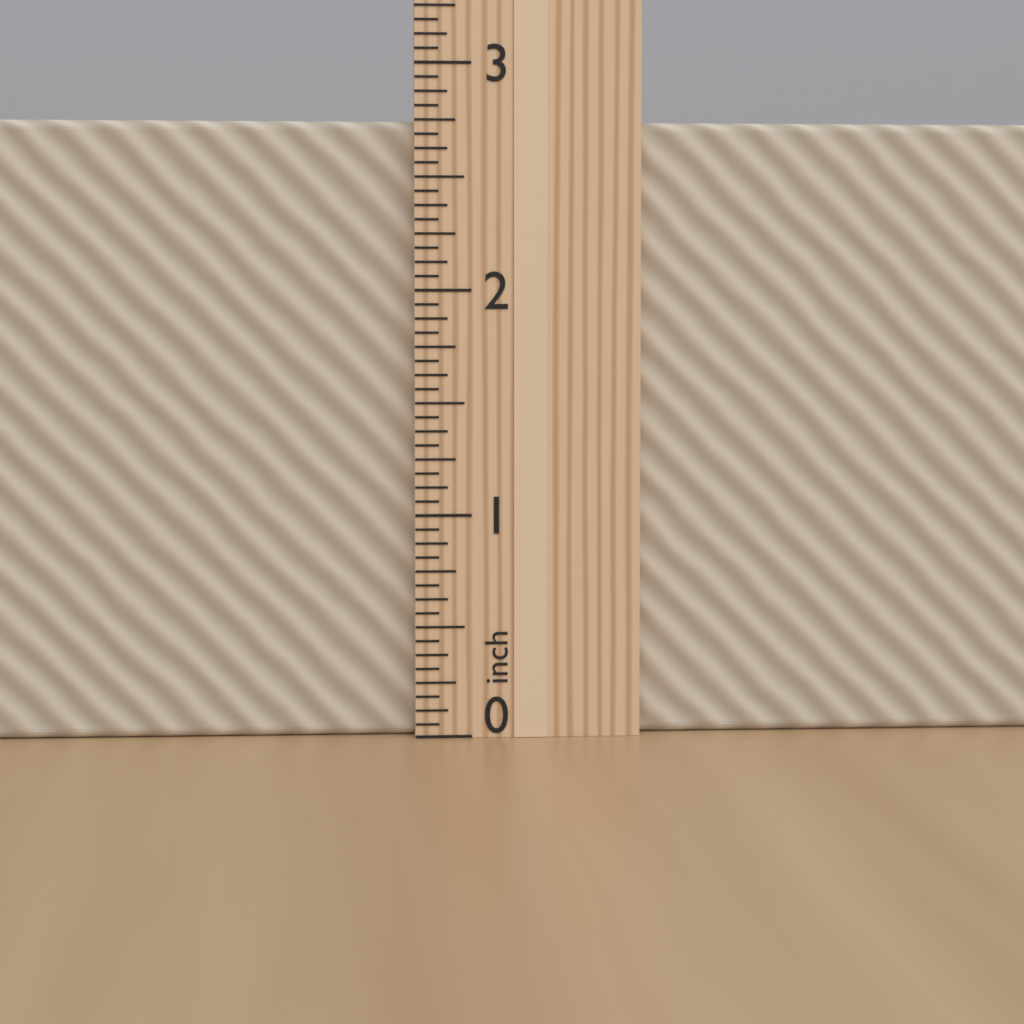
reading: 2.7500 in
